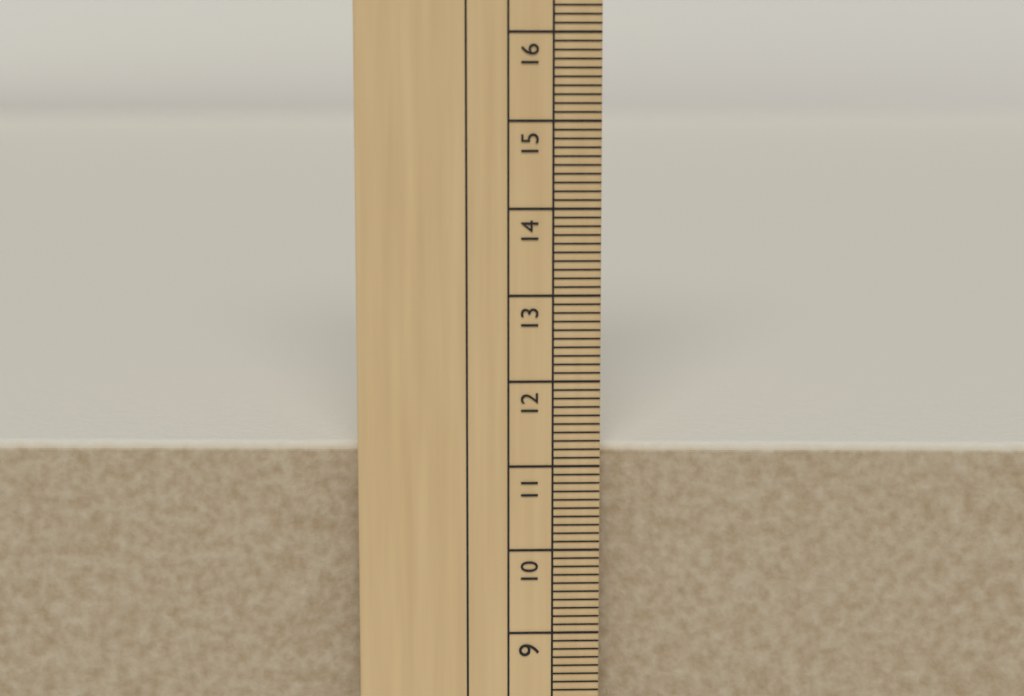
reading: 11.2 cm
